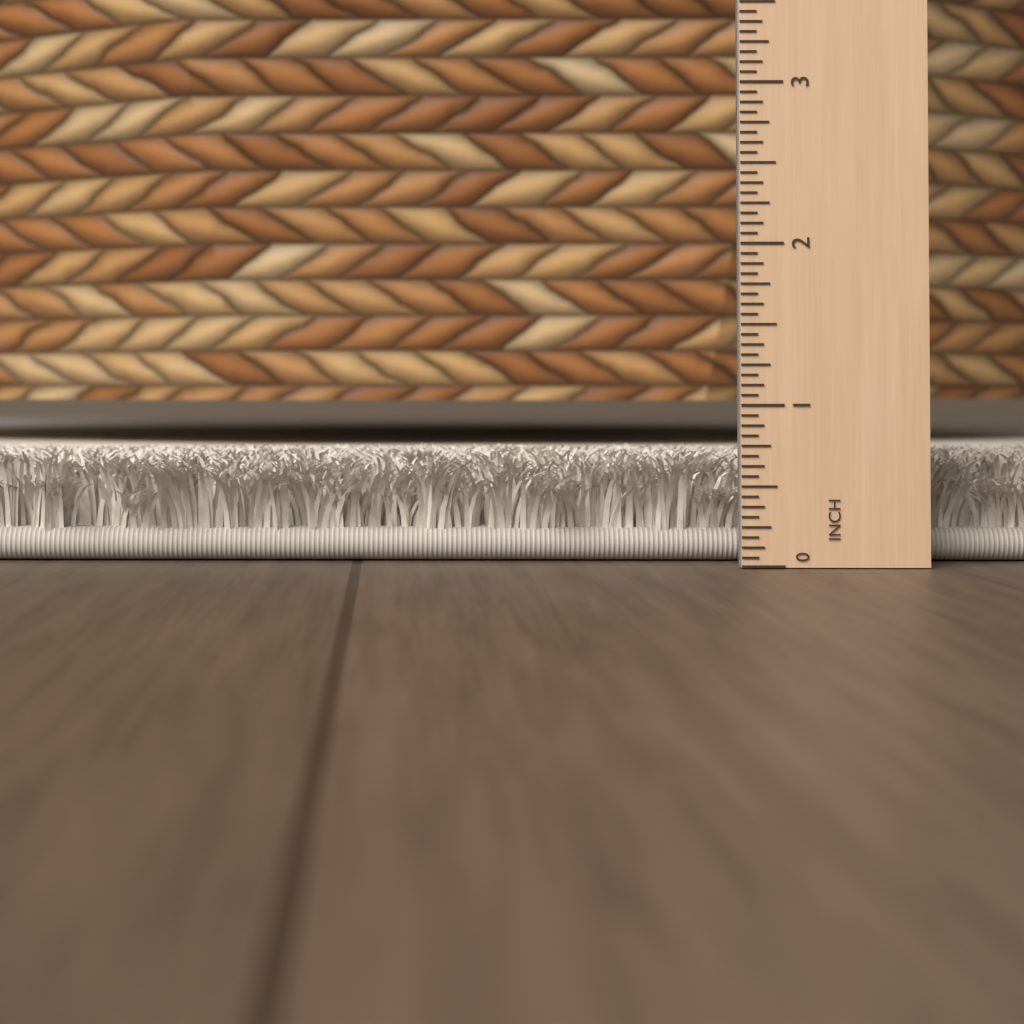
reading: 0.6875 in
